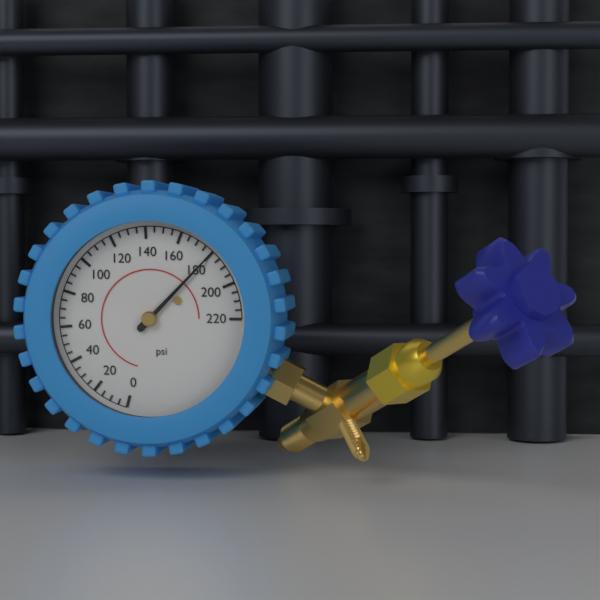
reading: 180 psi
